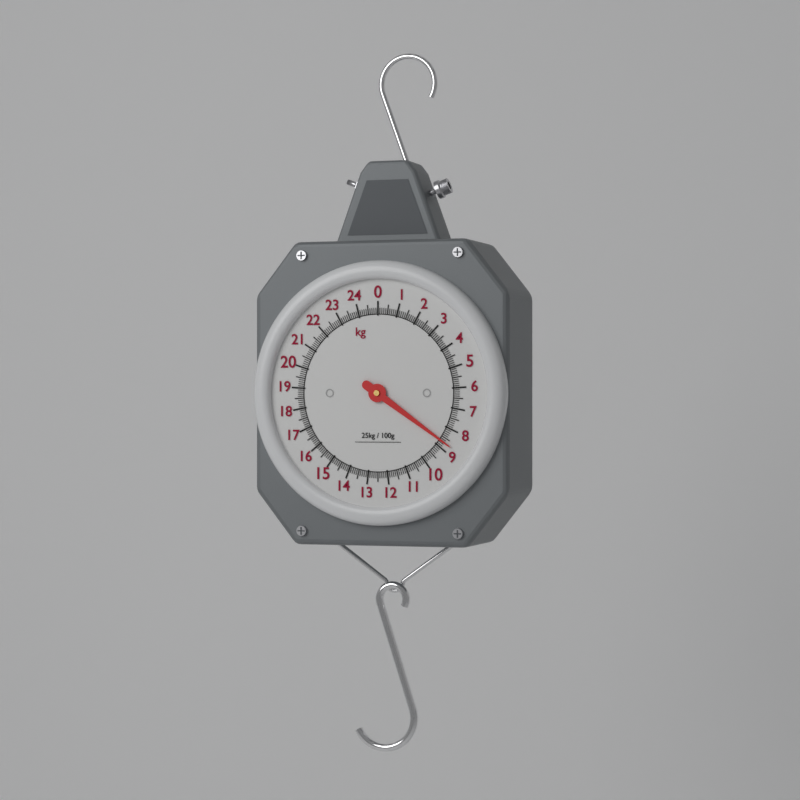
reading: 8.7 kg
